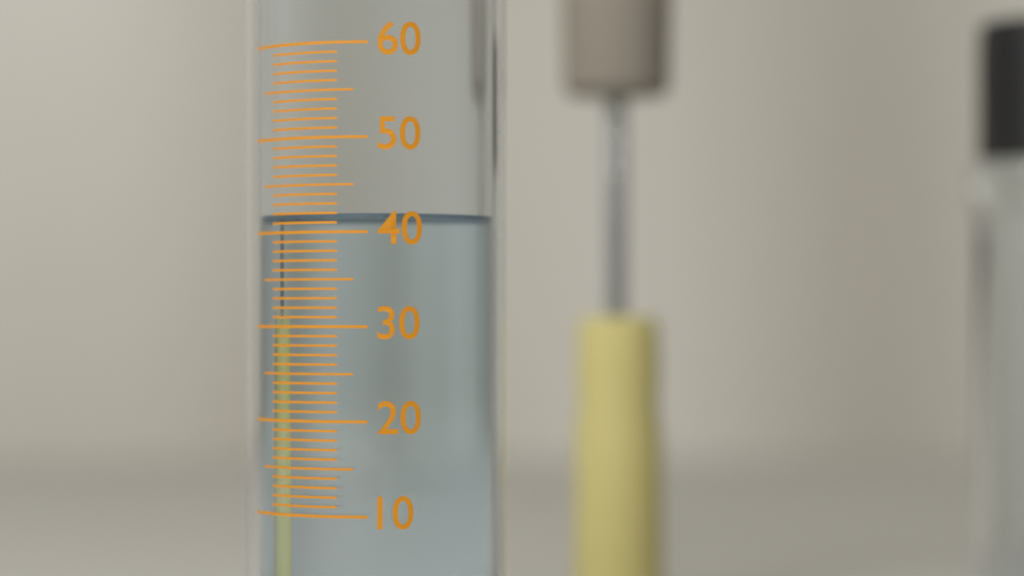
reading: 42 (no unit)
